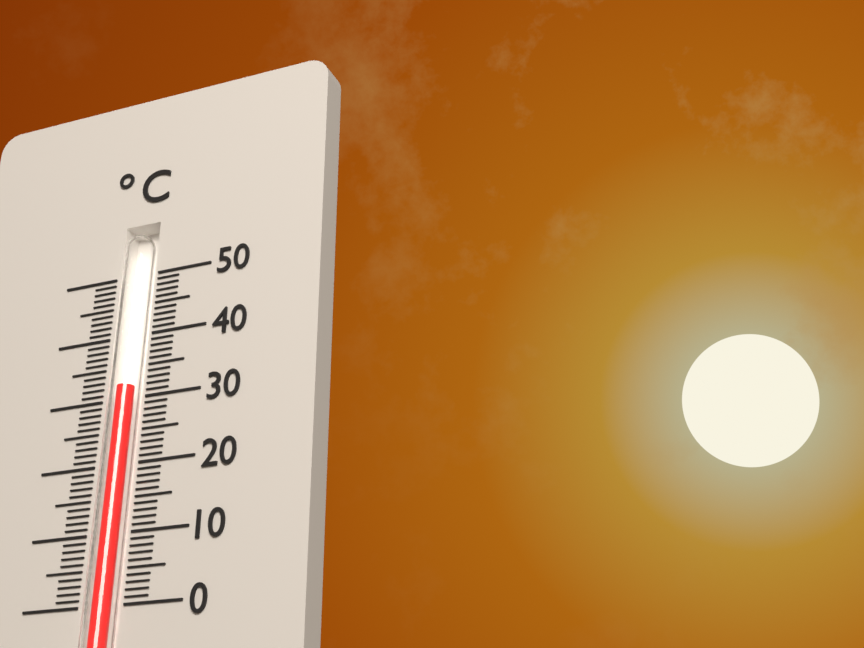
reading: 32 °C
